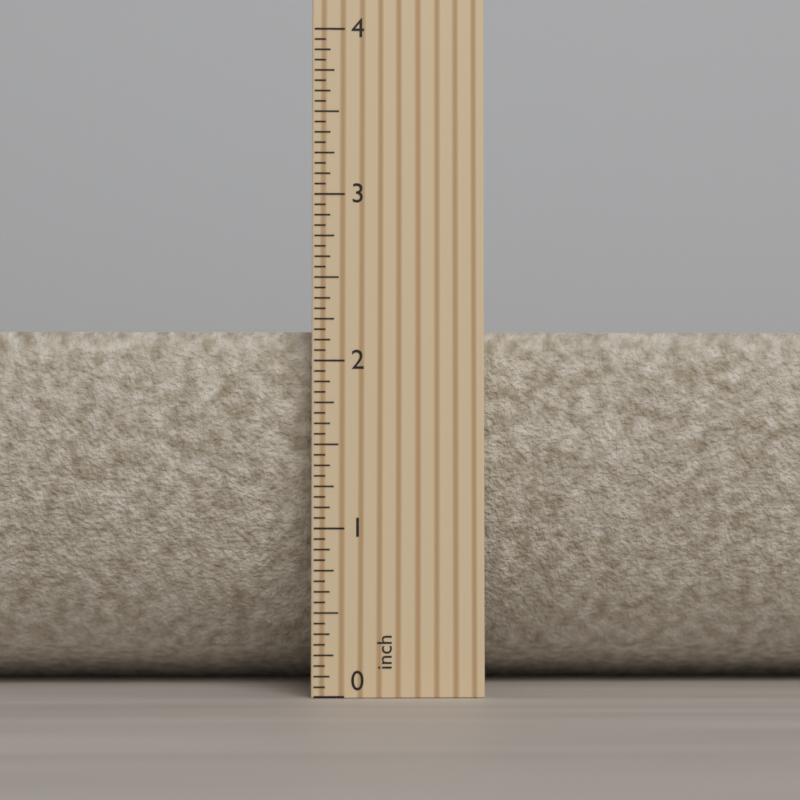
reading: 2.1875 inch
